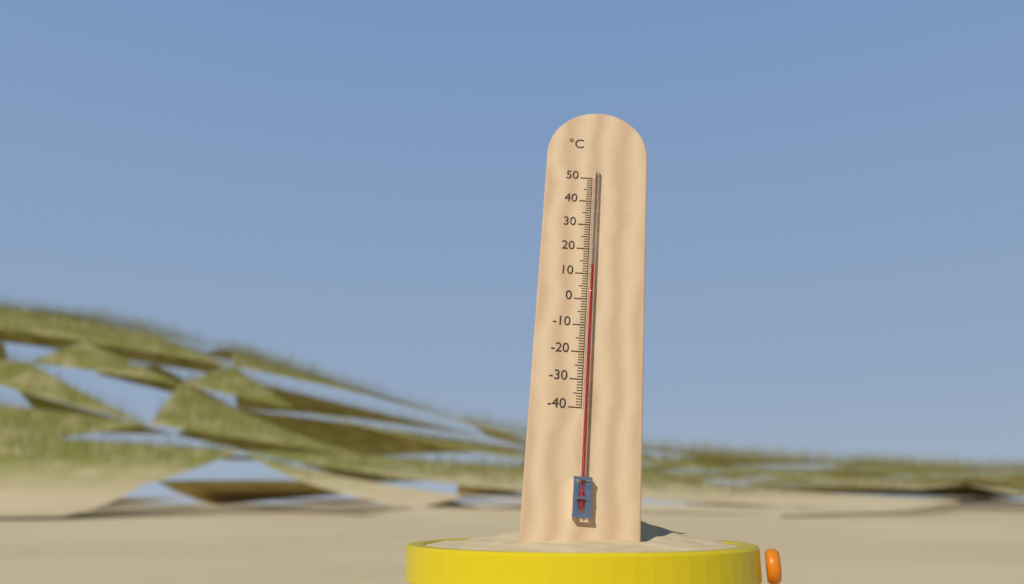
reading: 13 °C
